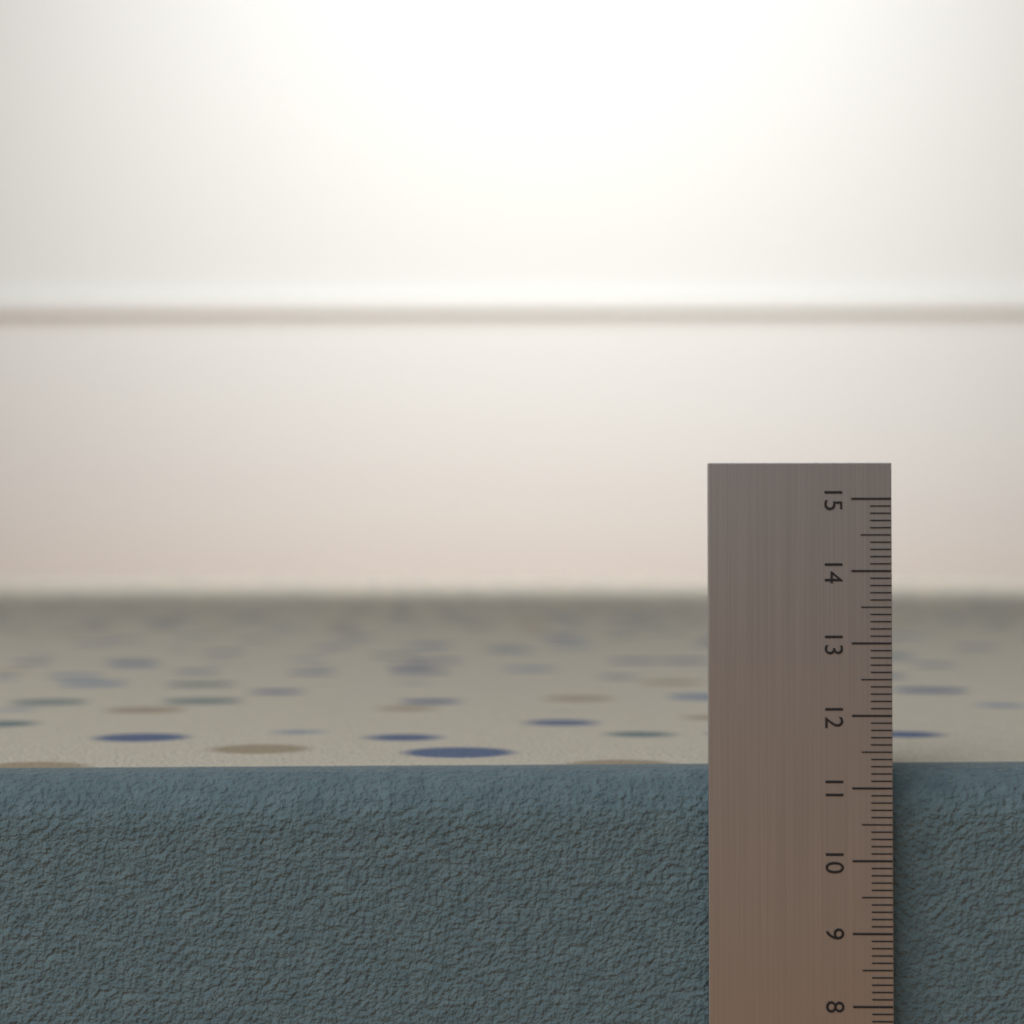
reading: 11.2 (no unit)
